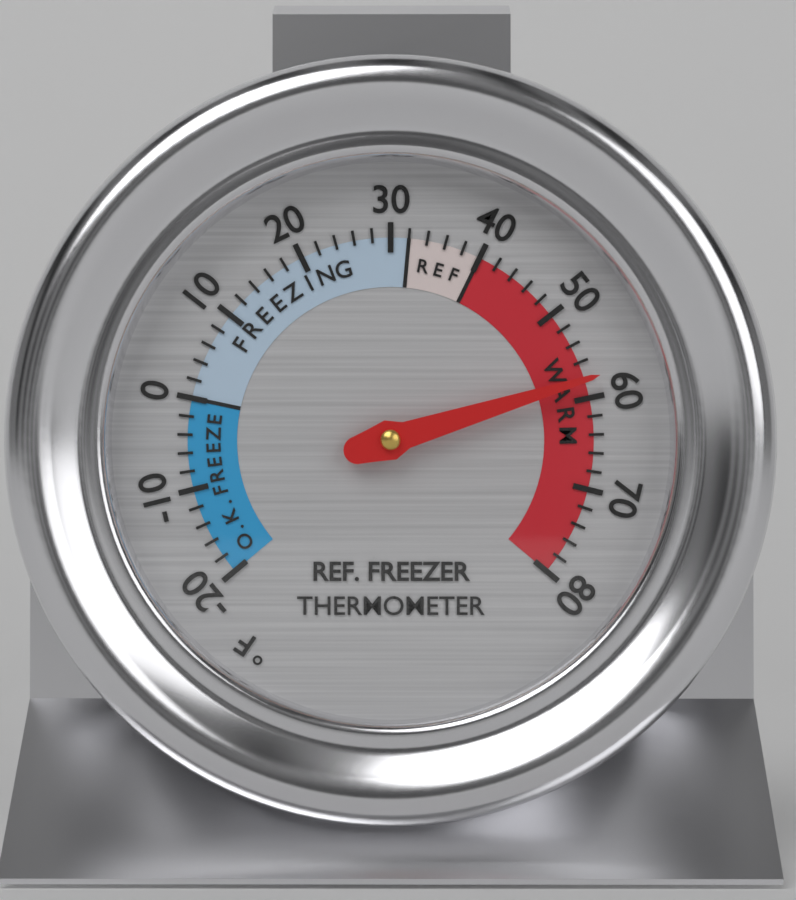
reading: 58 °F
